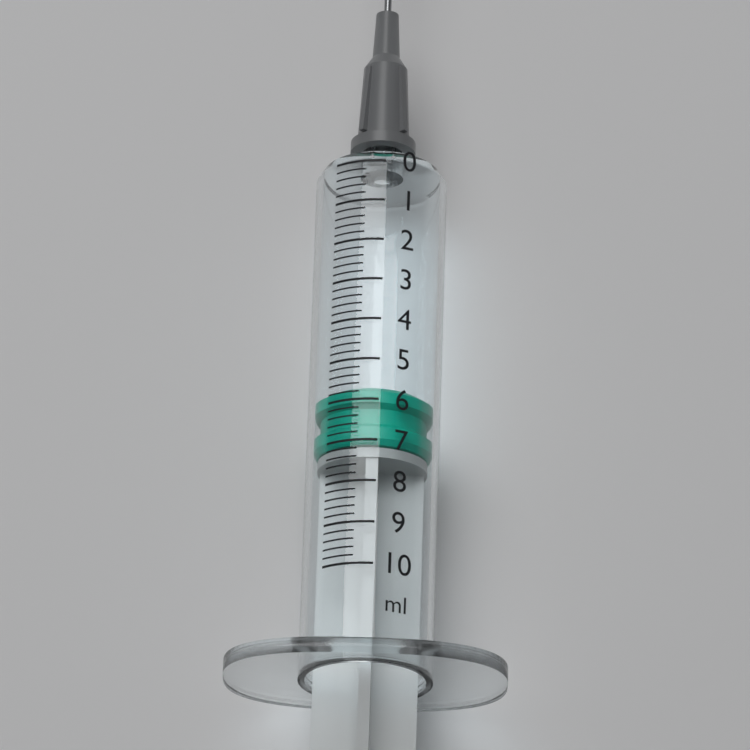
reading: 5.6 ml
